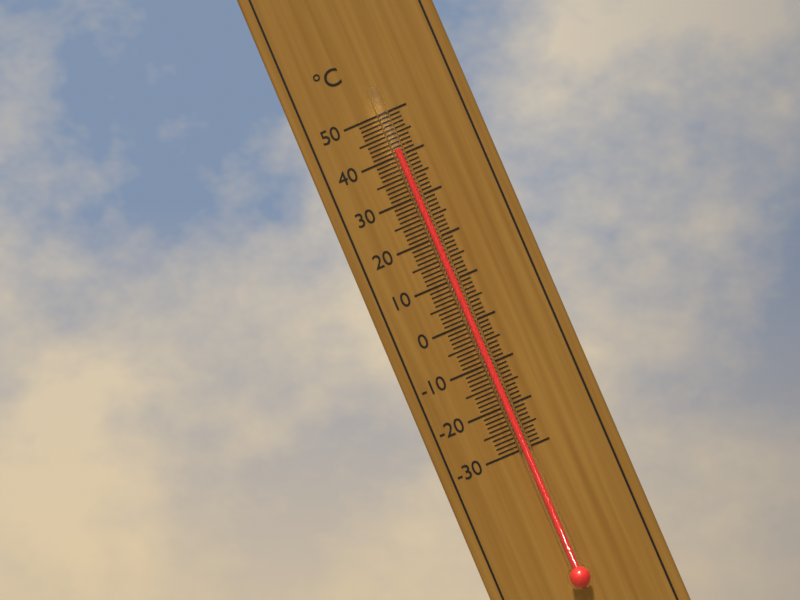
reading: 41 °C
